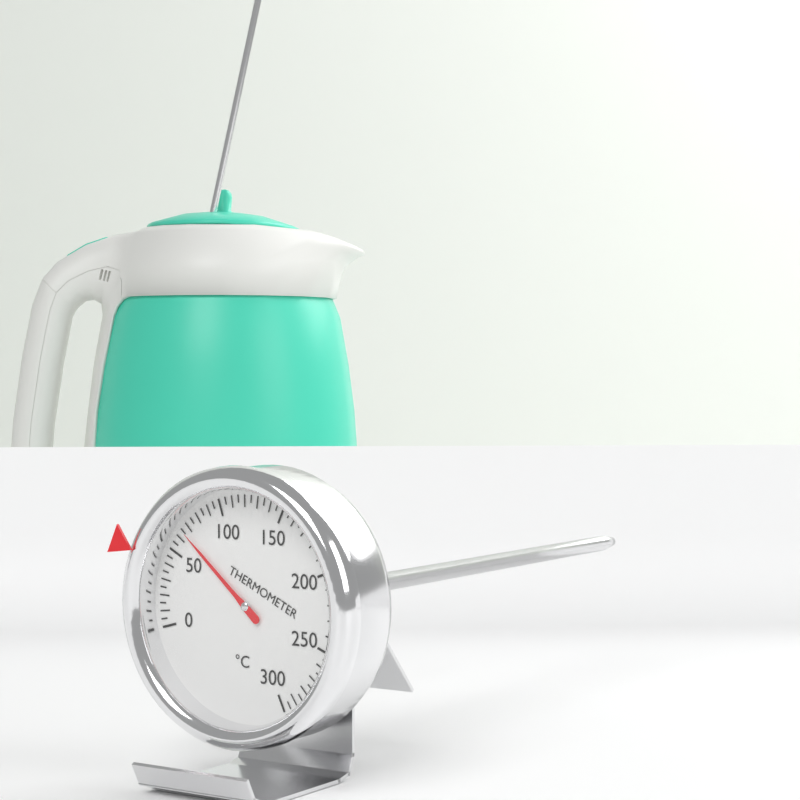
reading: 65 °C
